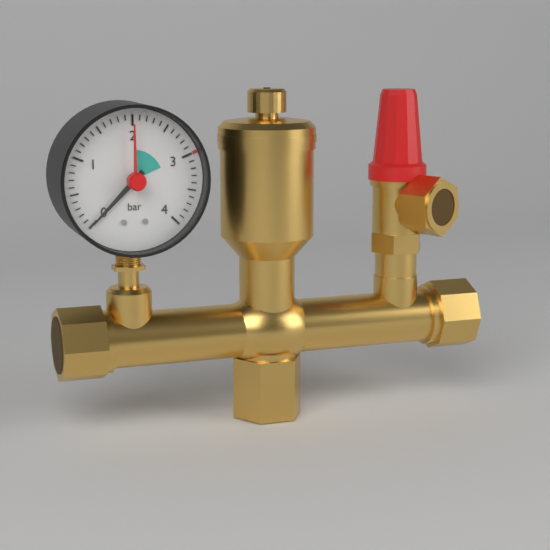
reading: 0.0 bar
